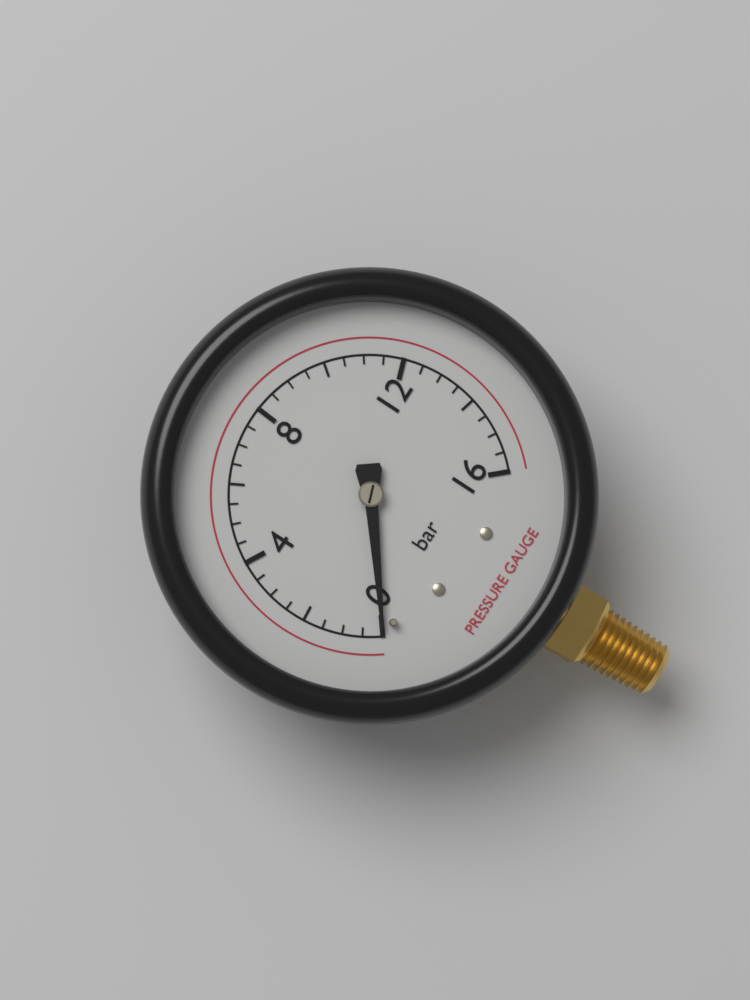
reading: 0.0 bar
